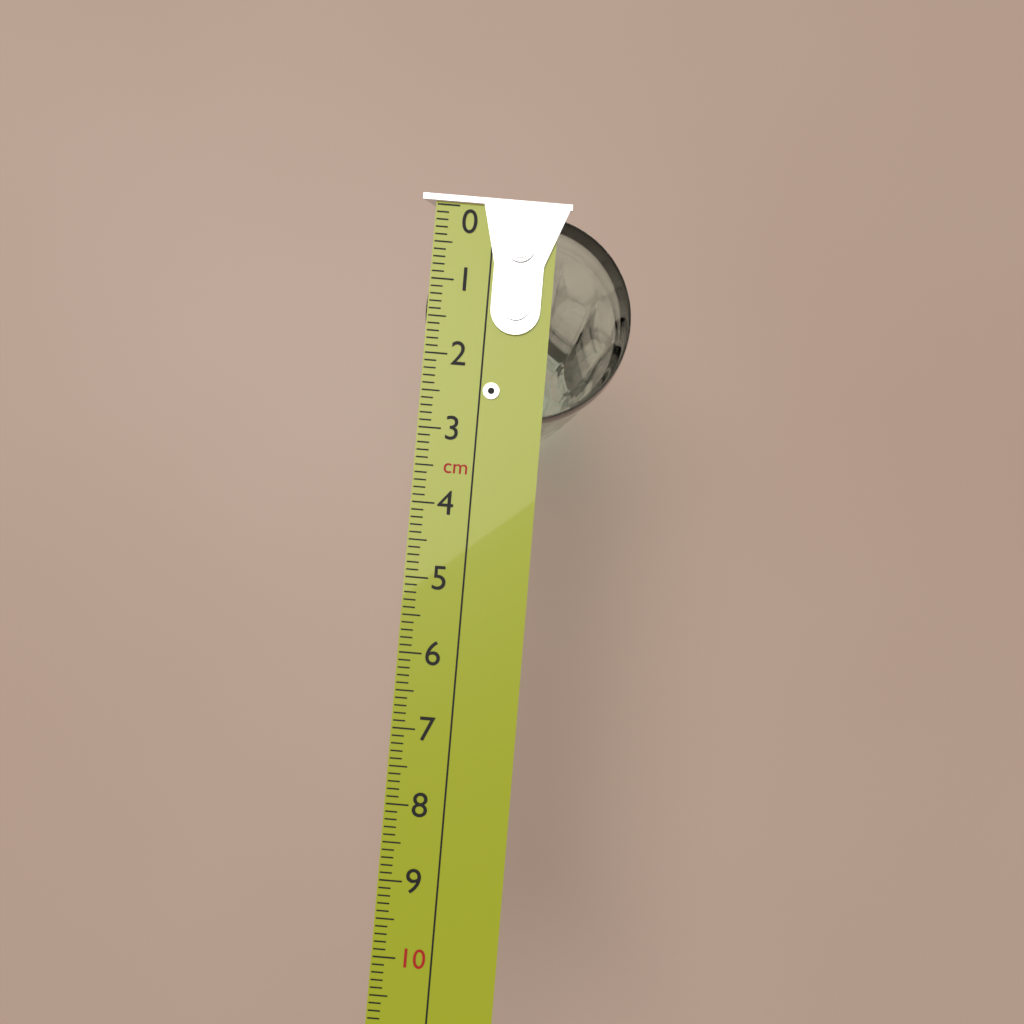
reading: 2.8 cm
